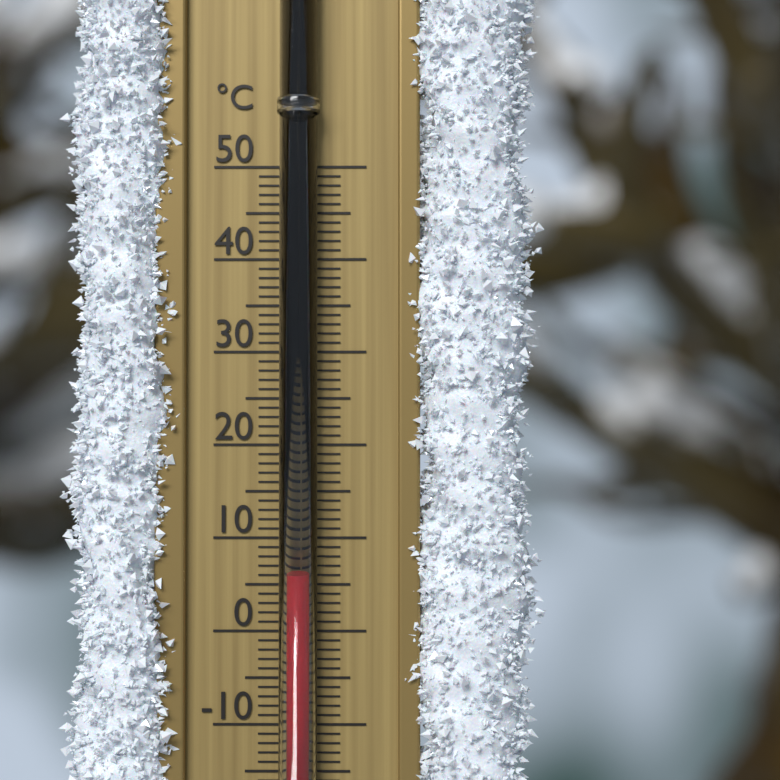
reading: 6 °C
